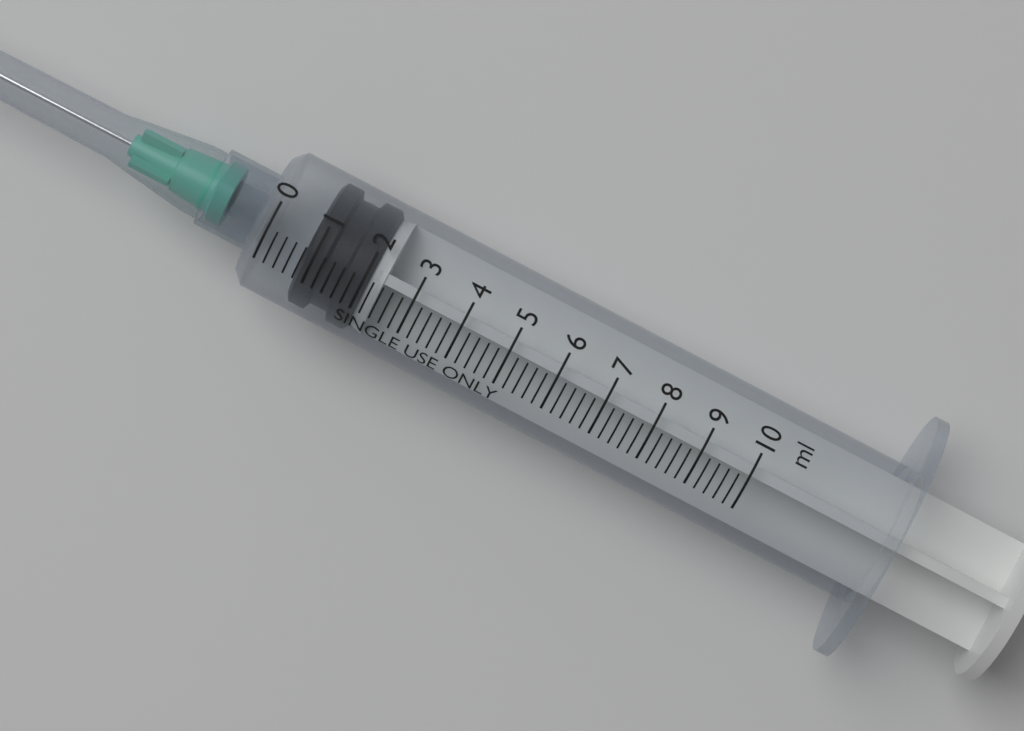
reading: 0.8 ml
